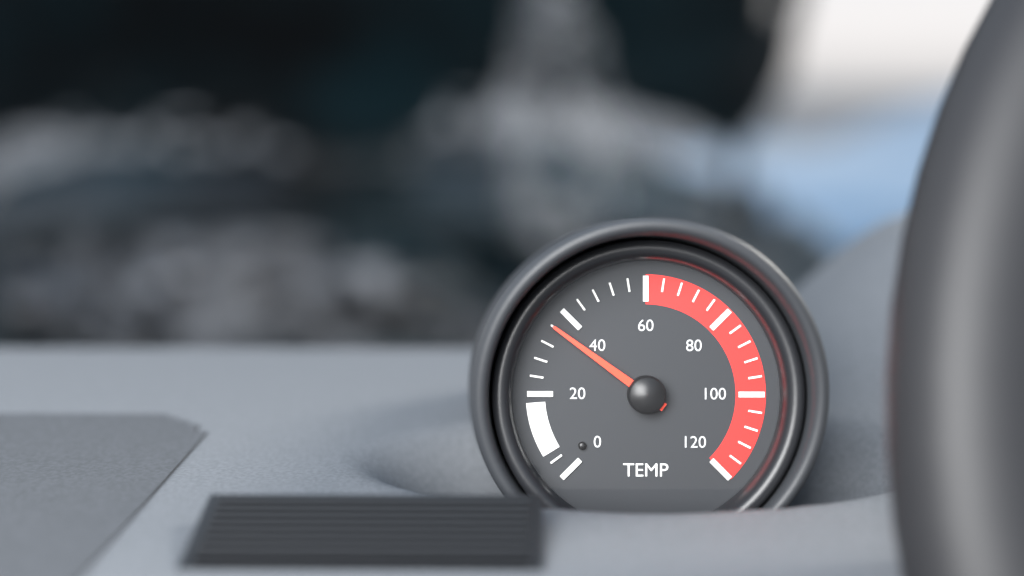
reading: 36 (no unit)
